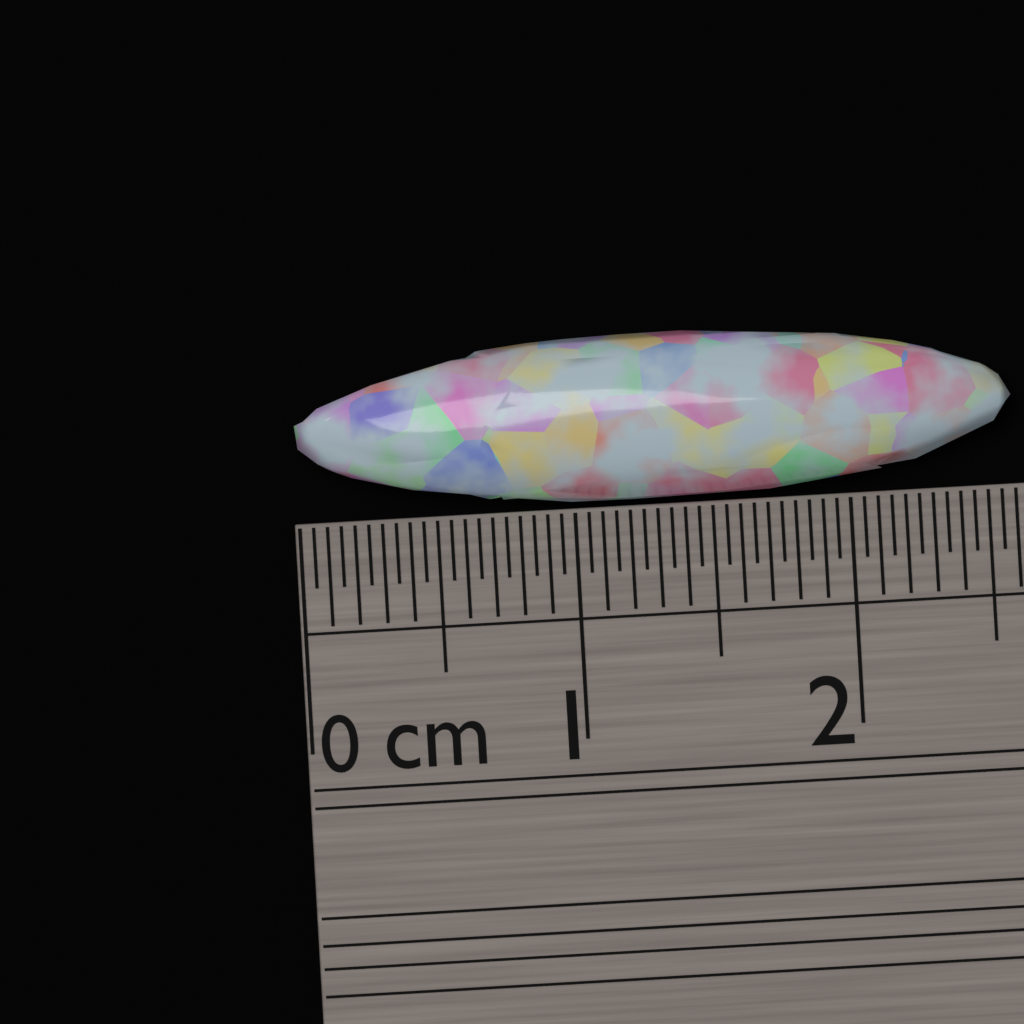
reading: 2.60 cm
